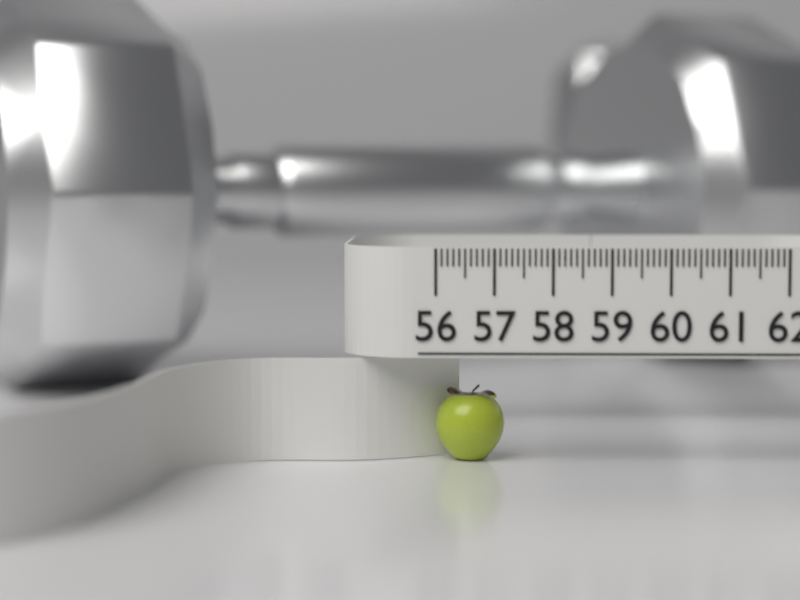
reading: 57.2 (no unit)
